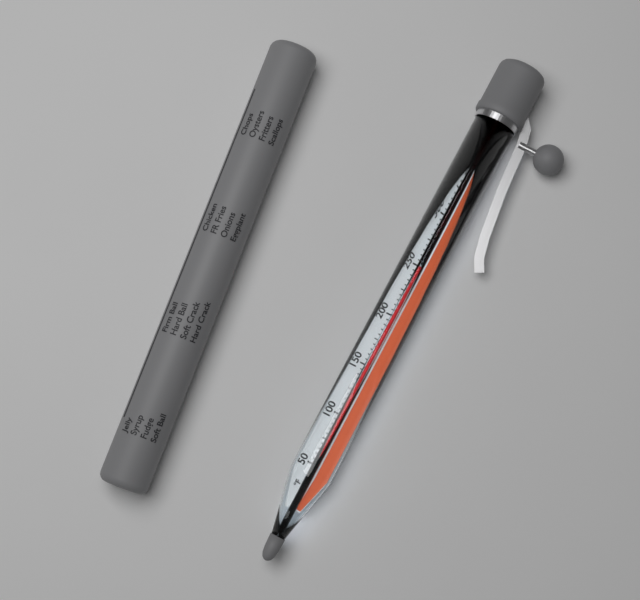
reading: 250 °F
